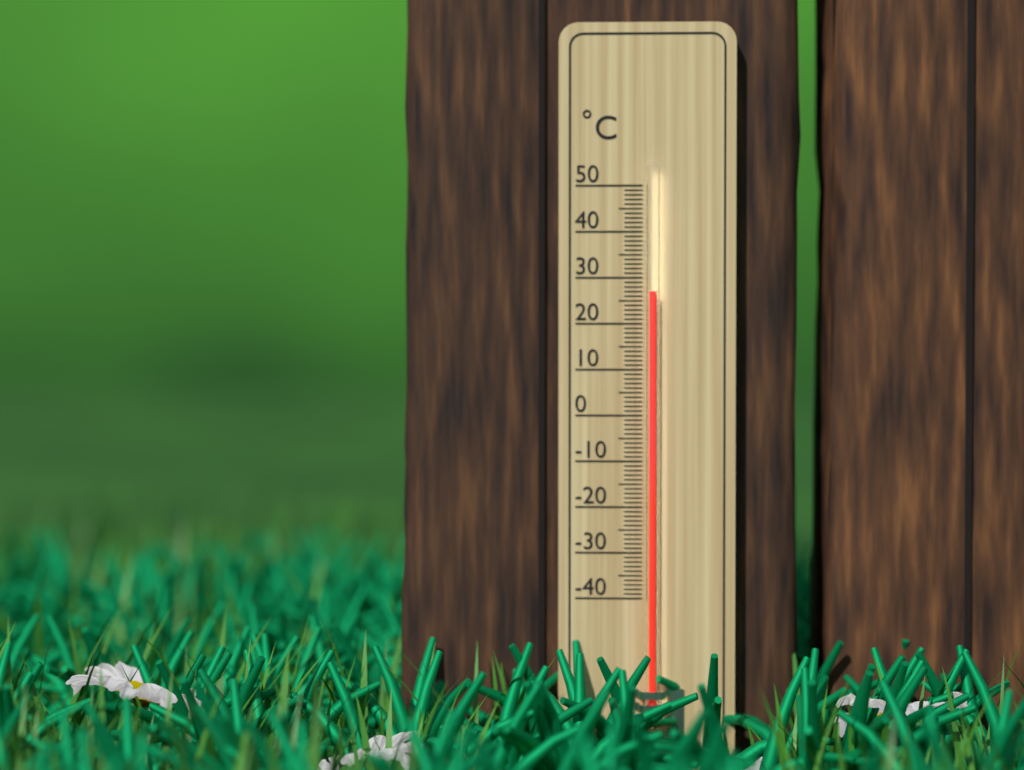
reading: 27 °C
